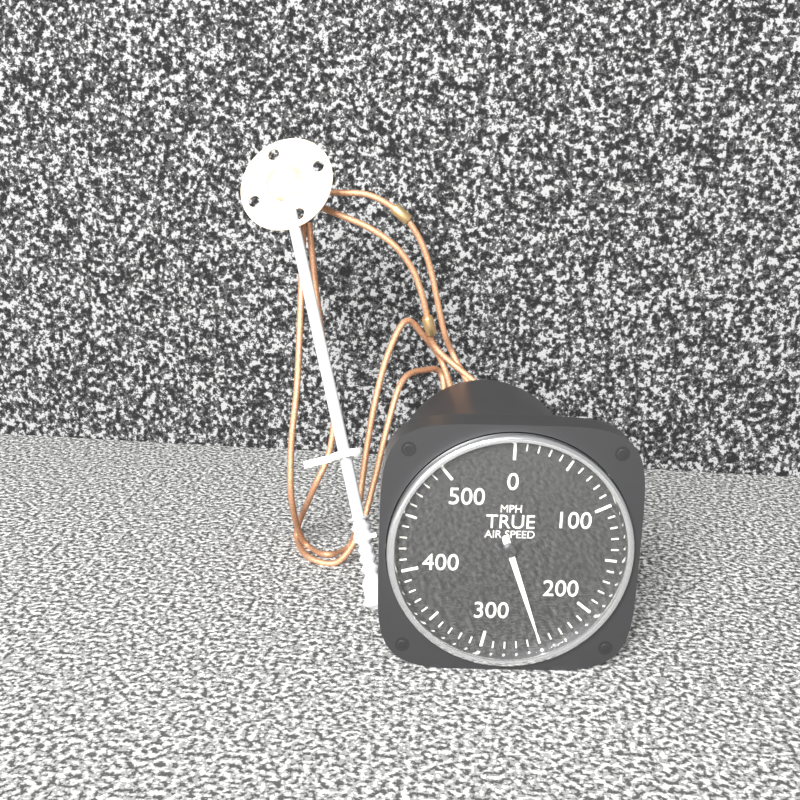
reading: 250 MPH
